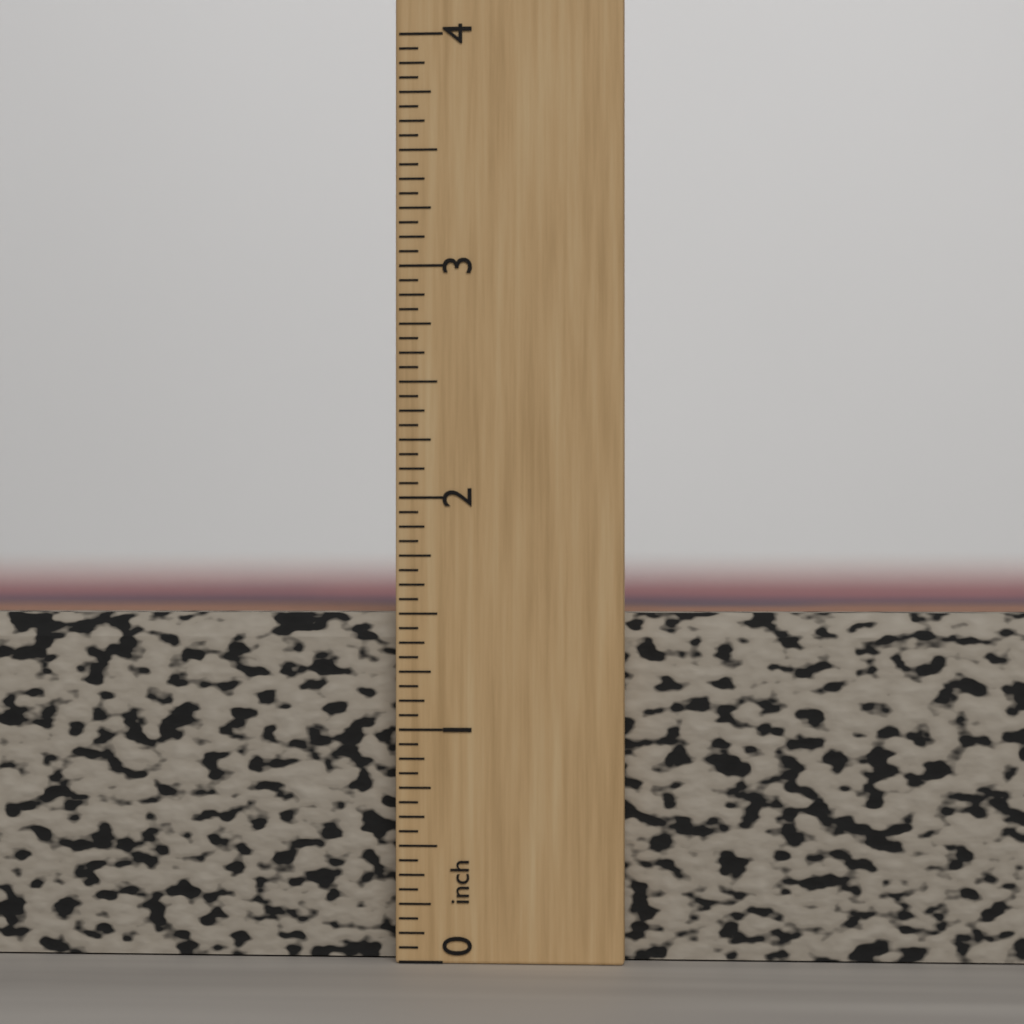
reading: 1.5000 inch
